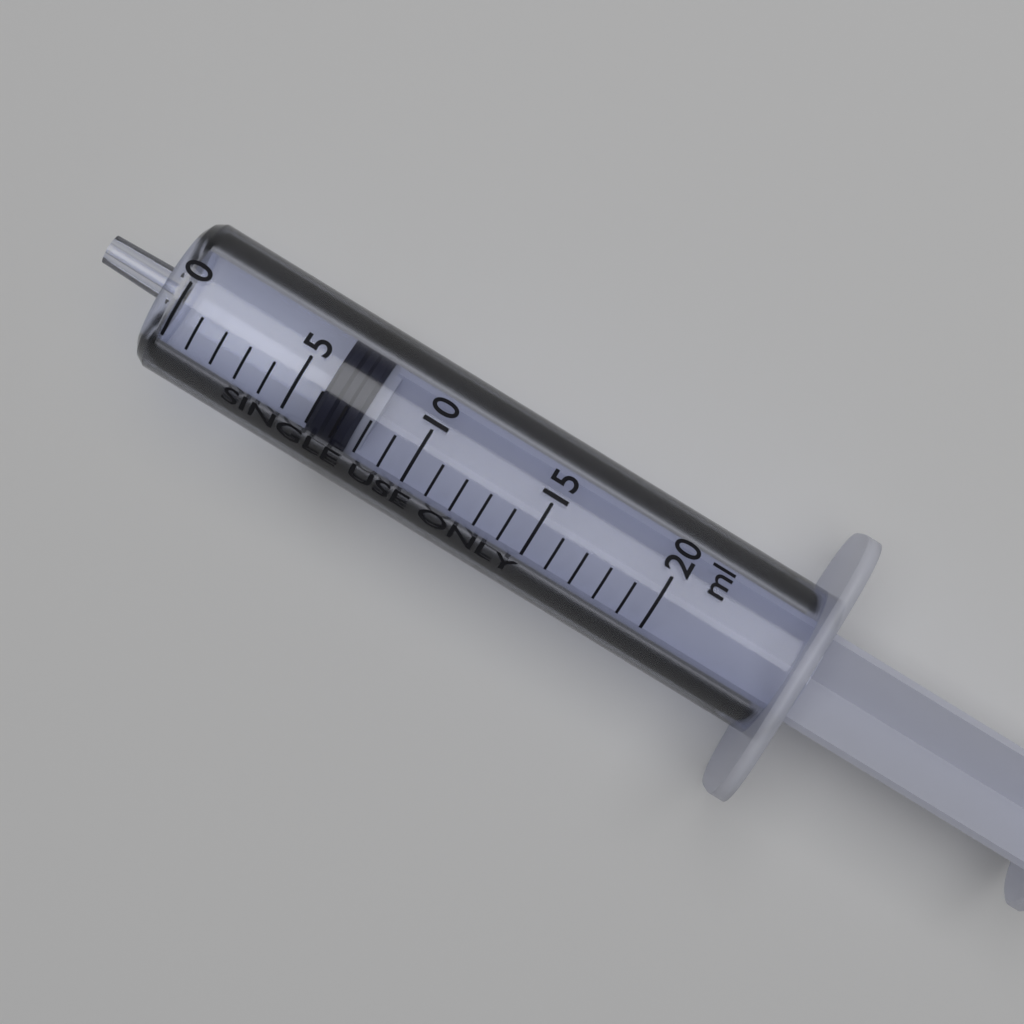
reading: 6 ml
